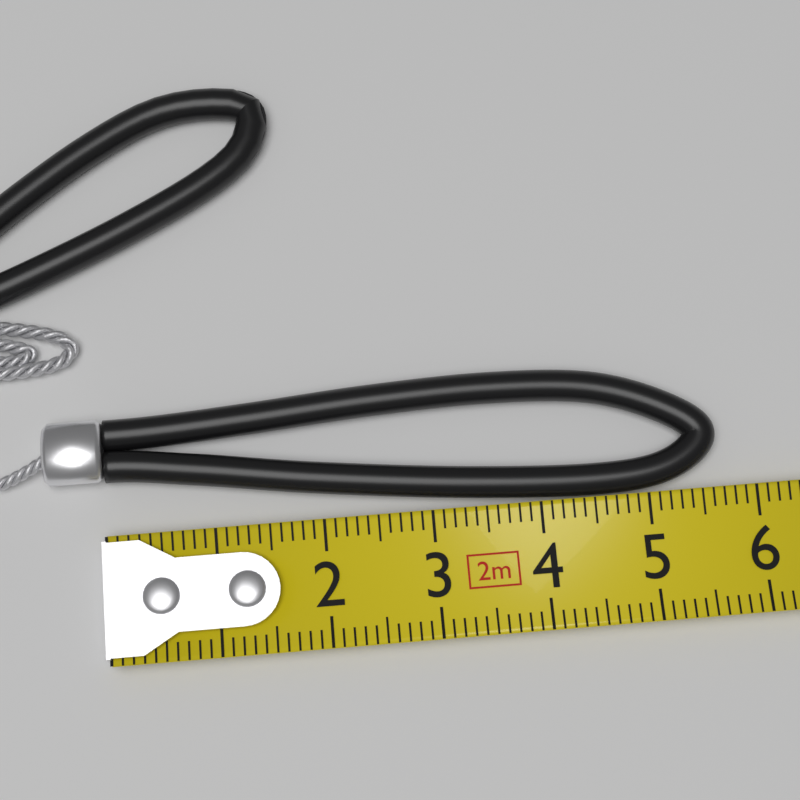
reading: 5.7 cm
